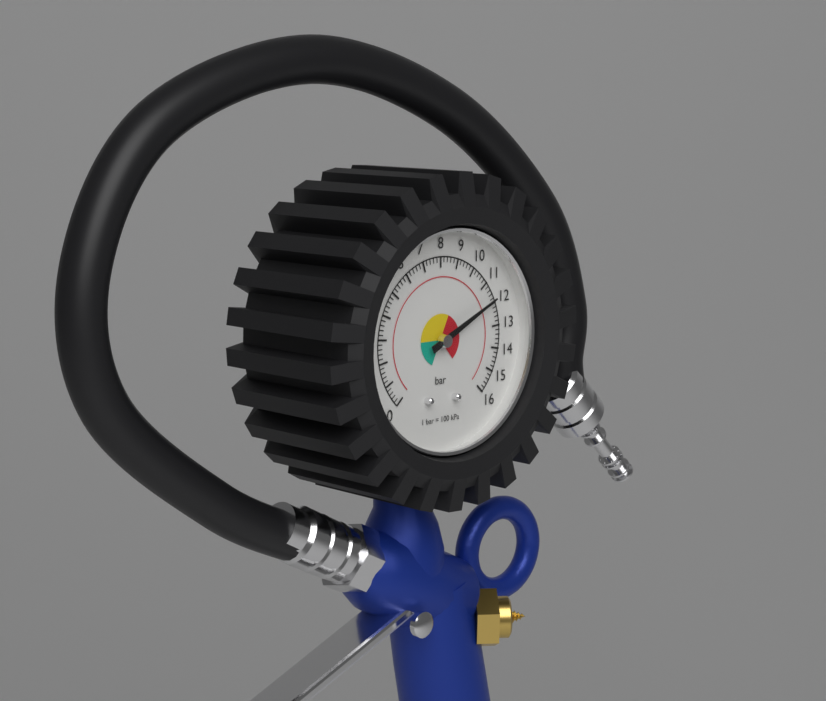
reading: 11.8 bar
